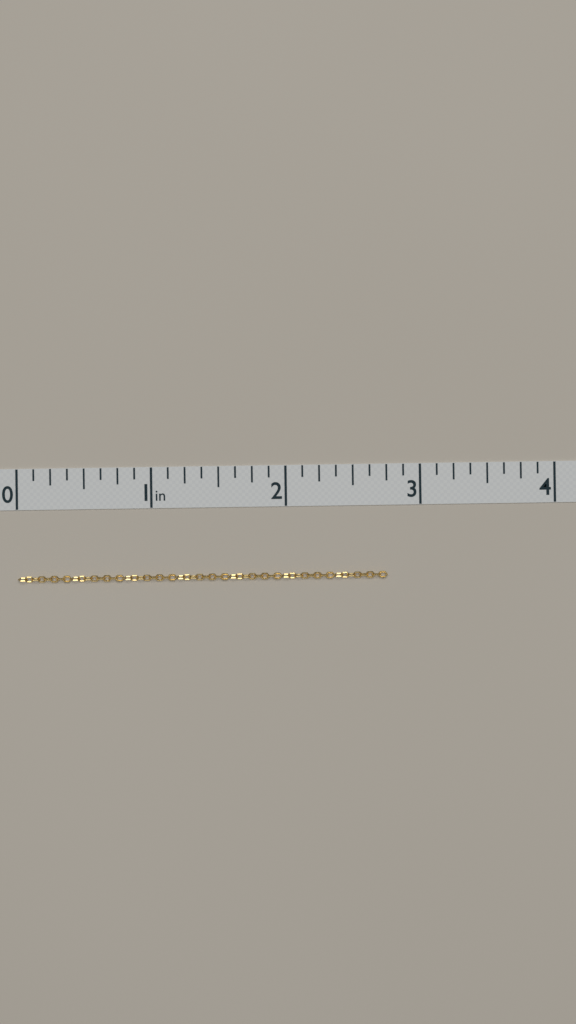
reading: 2.750 in
